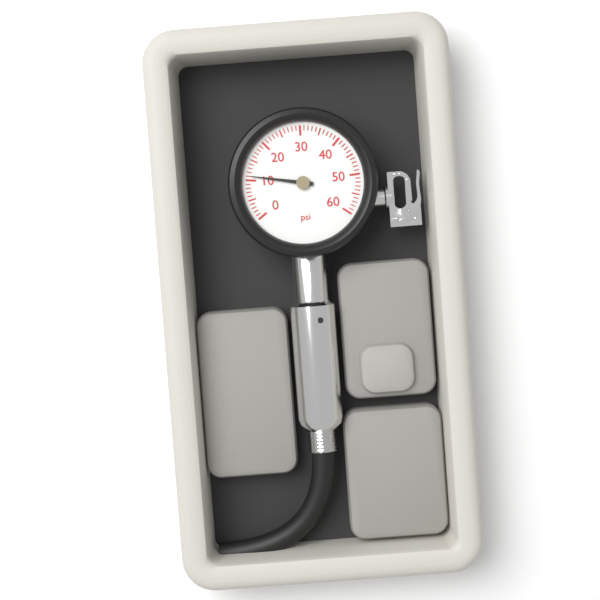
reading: 11 psi
